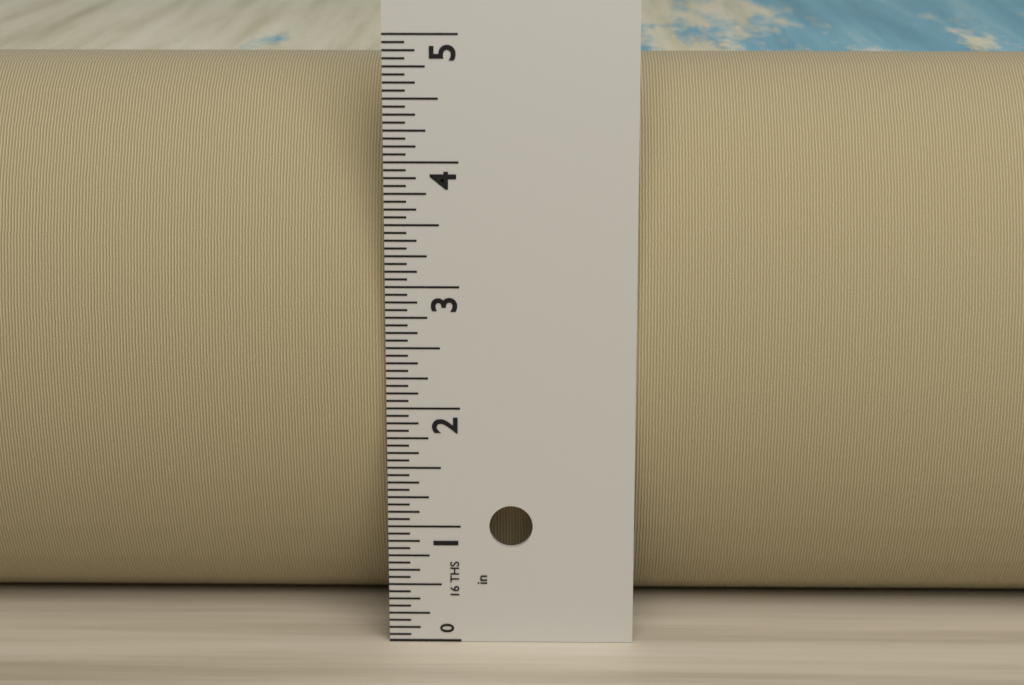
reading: 4.6875 in
